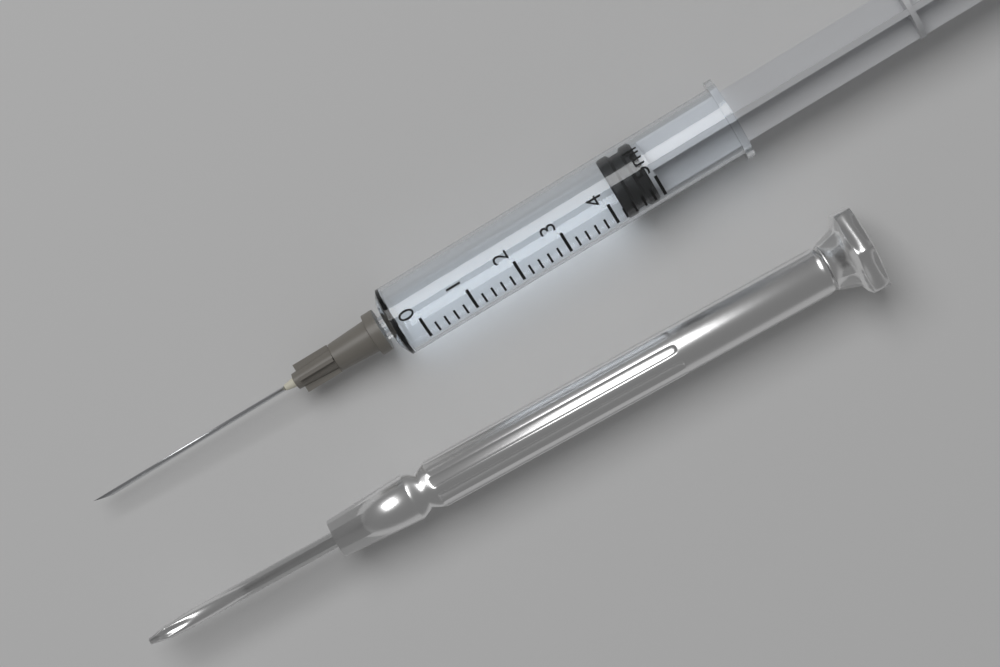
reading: 4.2 ml
